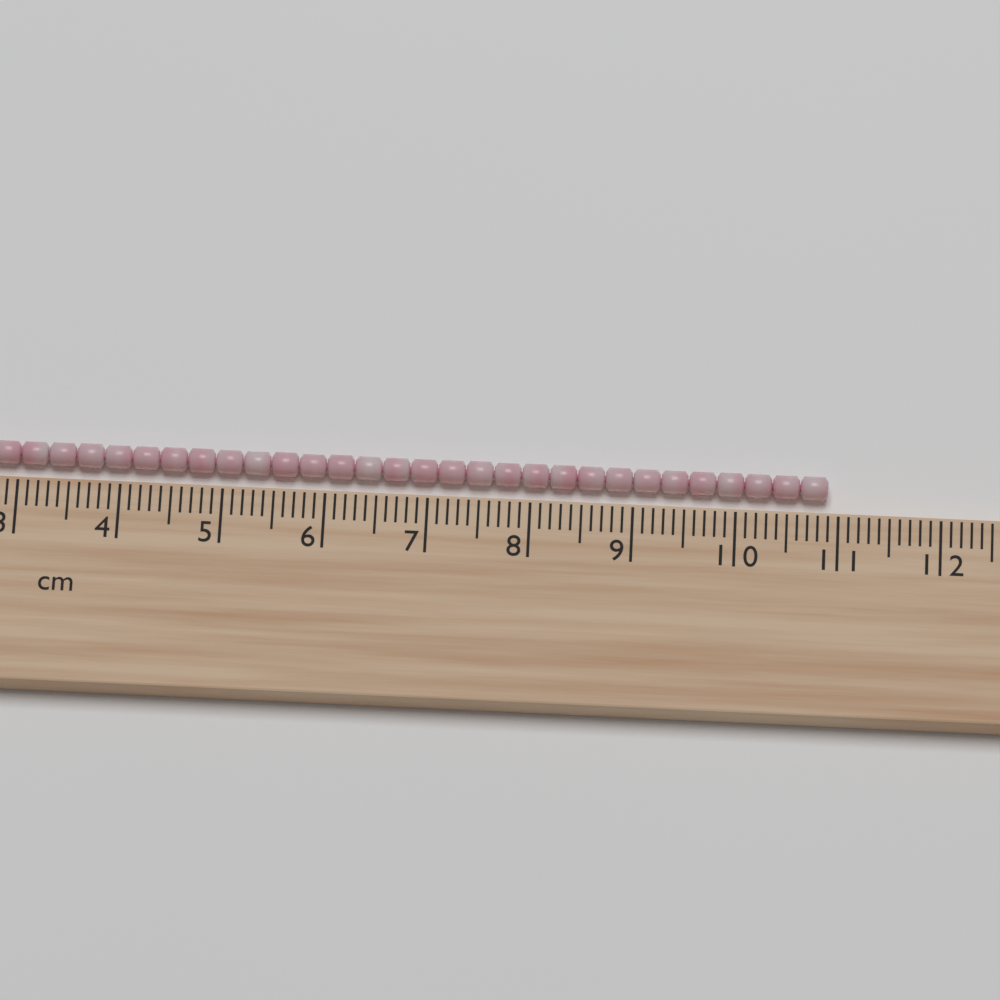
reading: 10.9 cm
